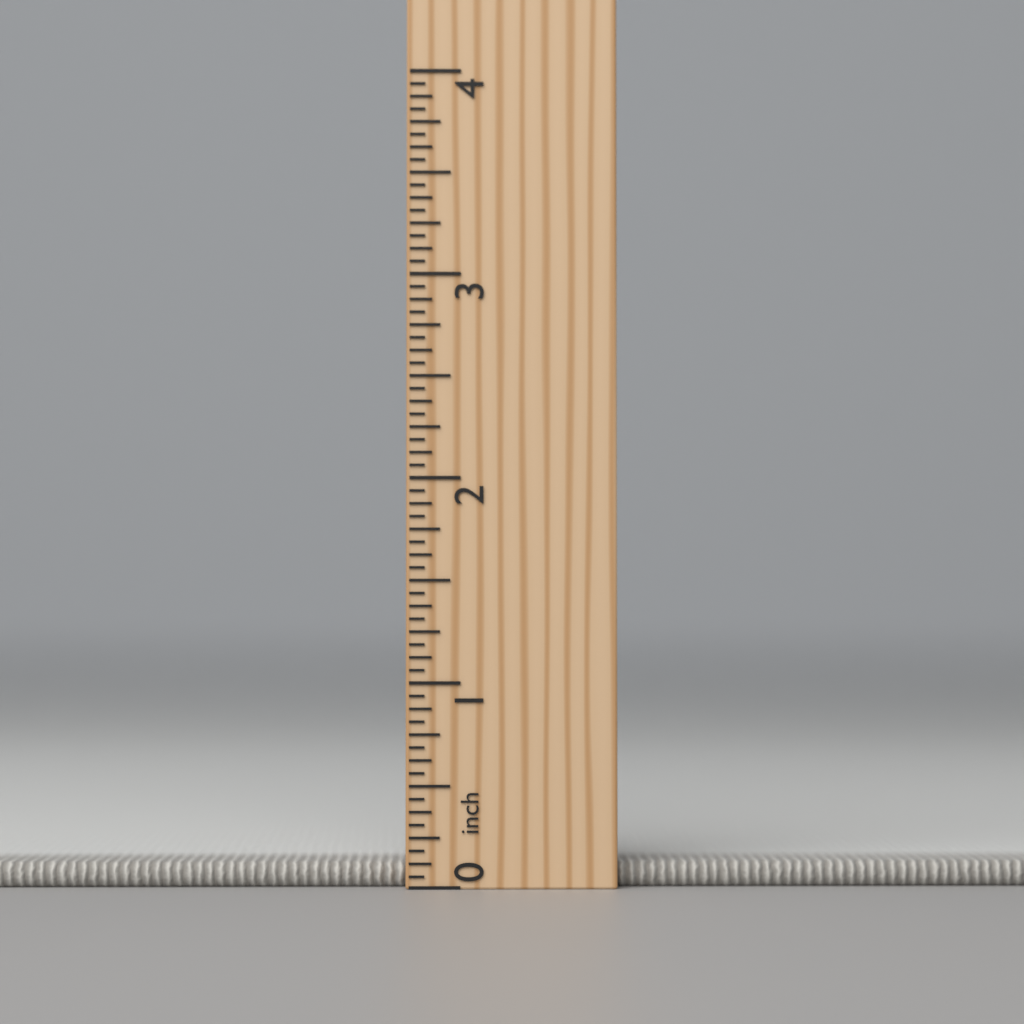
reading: 0.1250 inch
